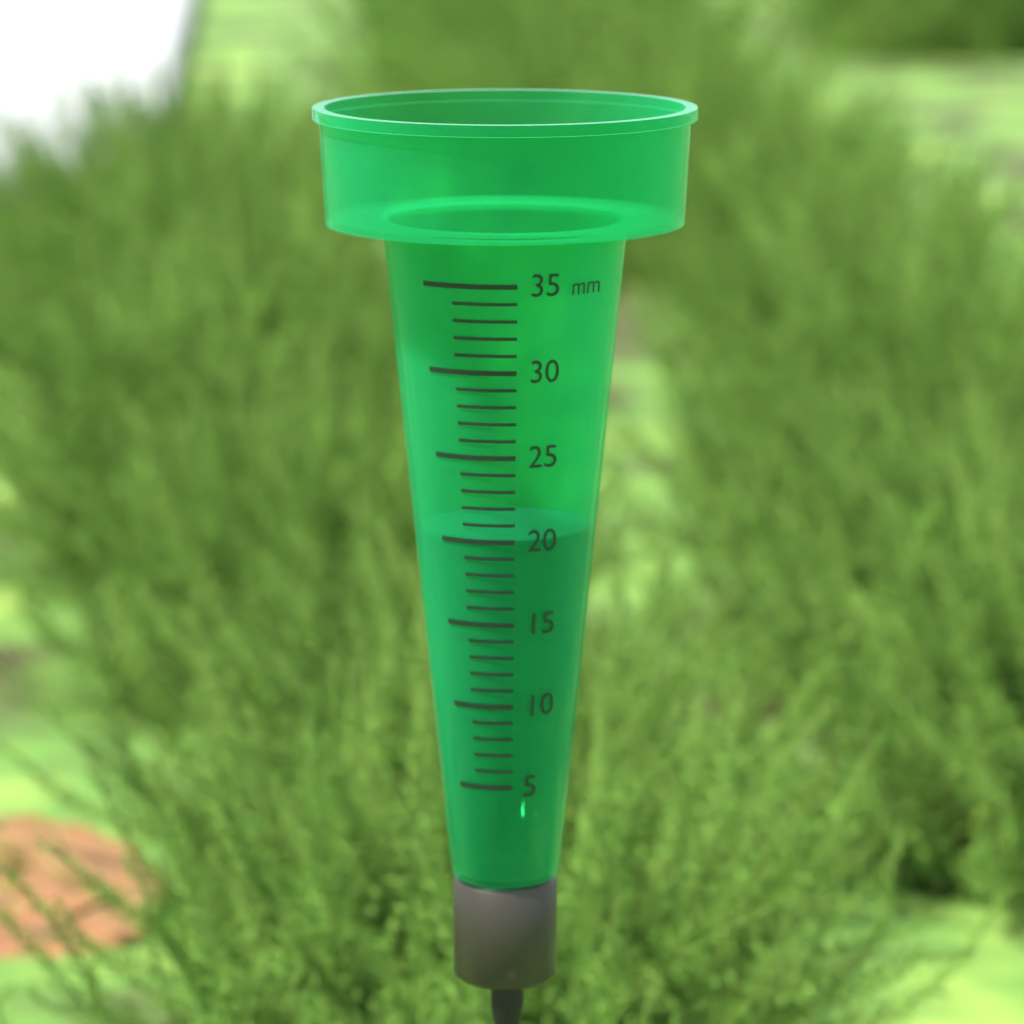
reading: 20 mm
